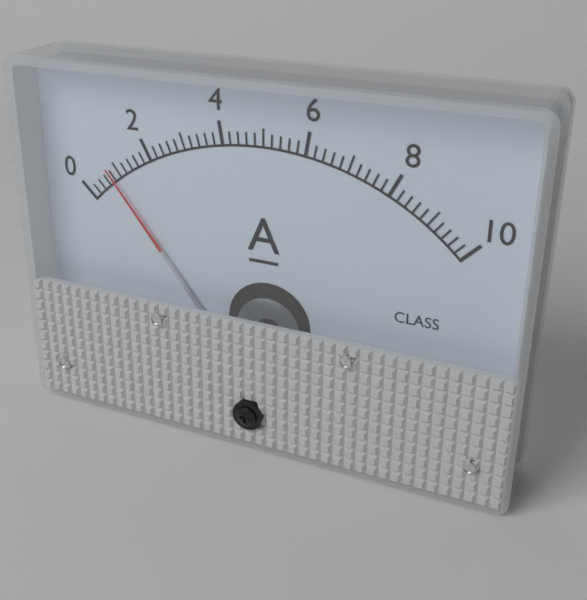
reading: 0.8 A
